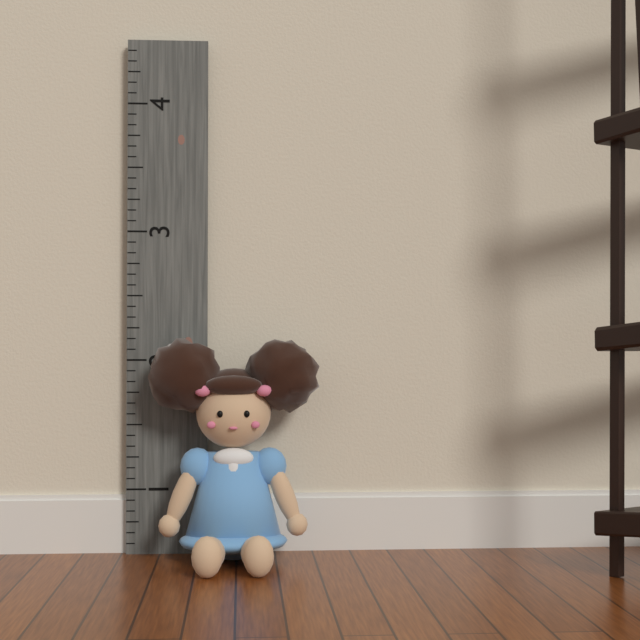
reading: 2.166667 (no unit)
